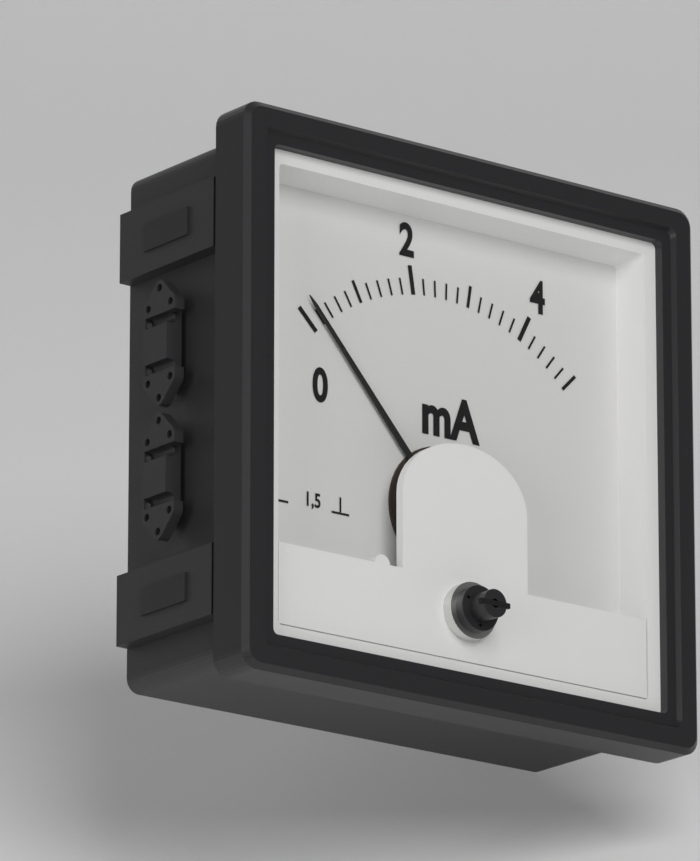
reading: 0.2 mA
